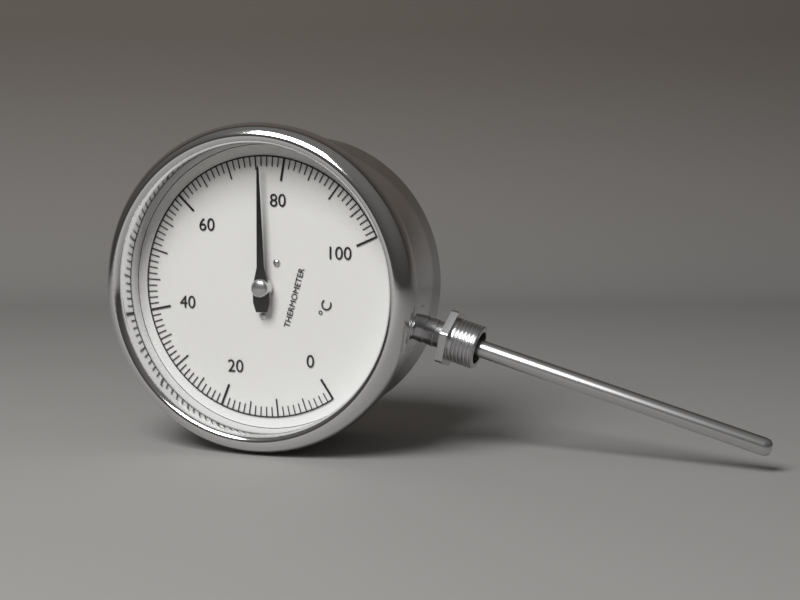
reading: 76 °C
